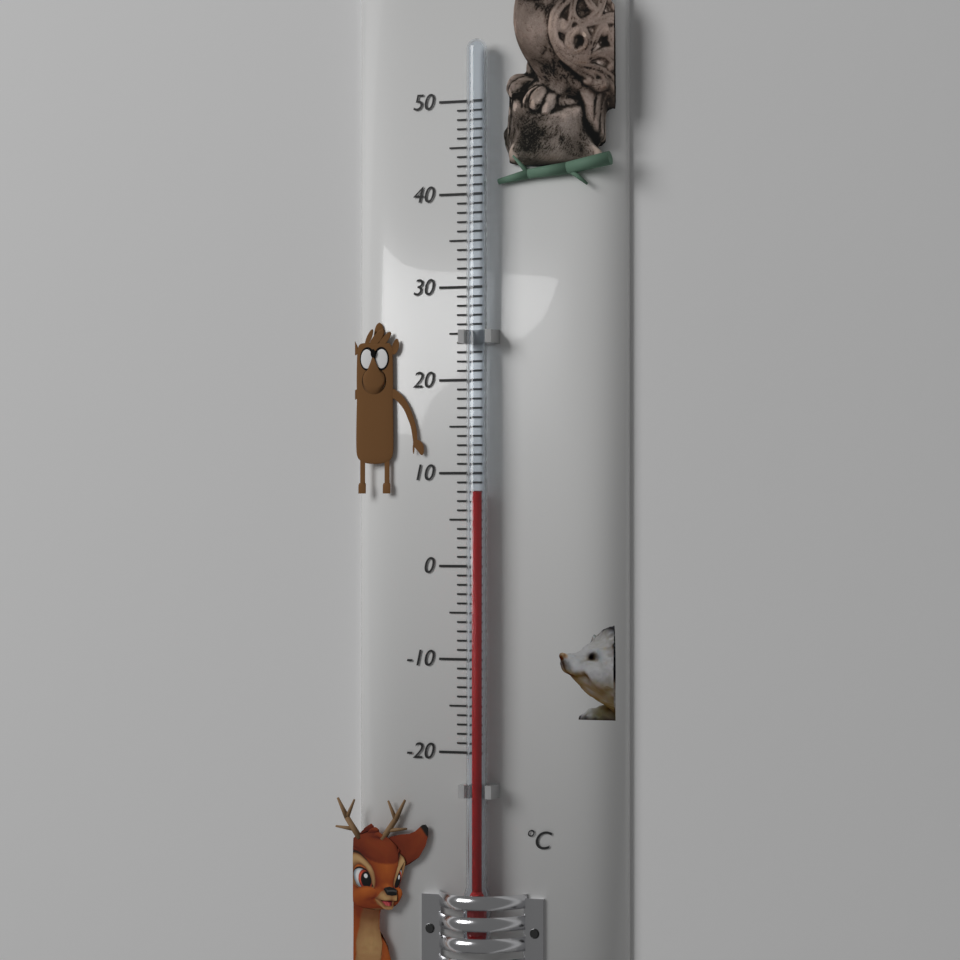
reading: 8 °C
